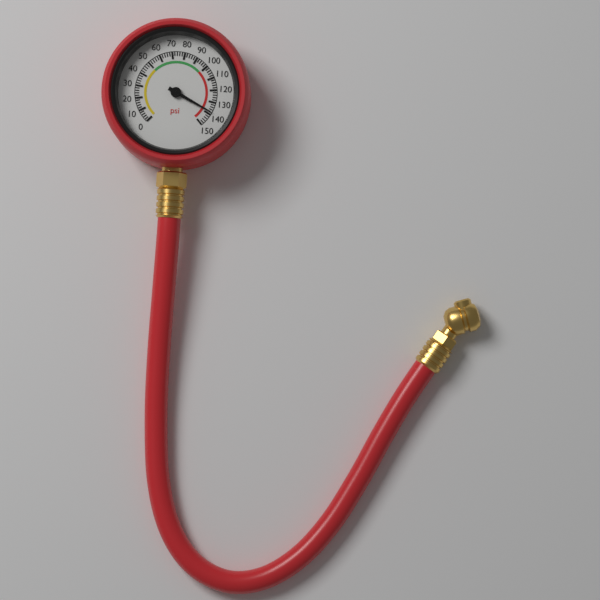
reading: 138 psi
